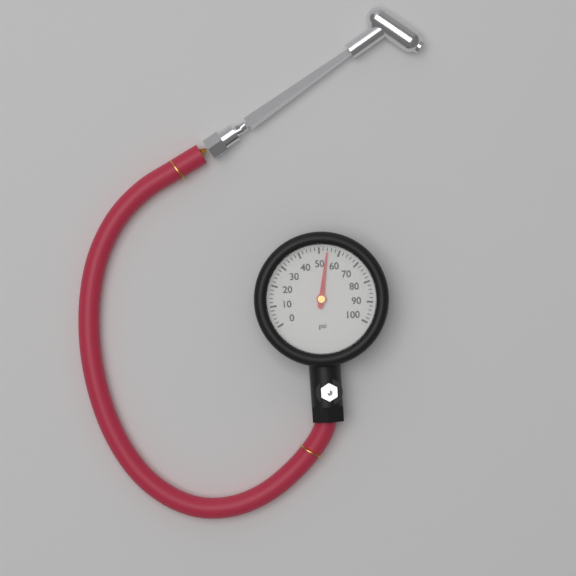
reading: 54 psi
